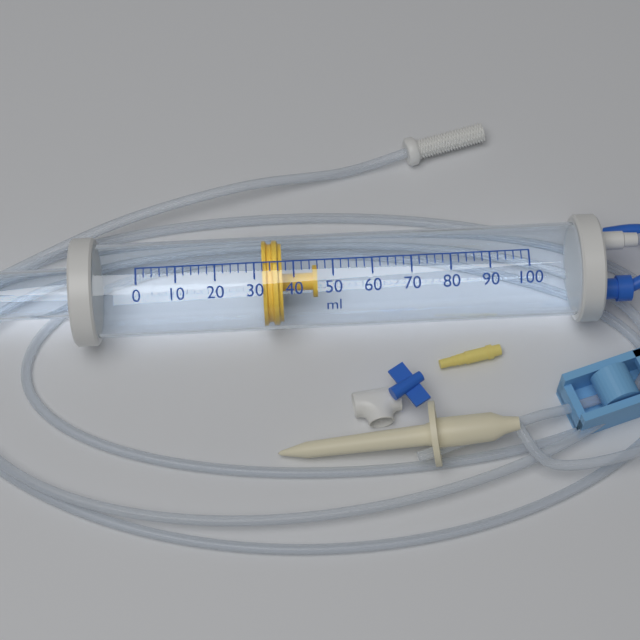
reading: 32 ml
